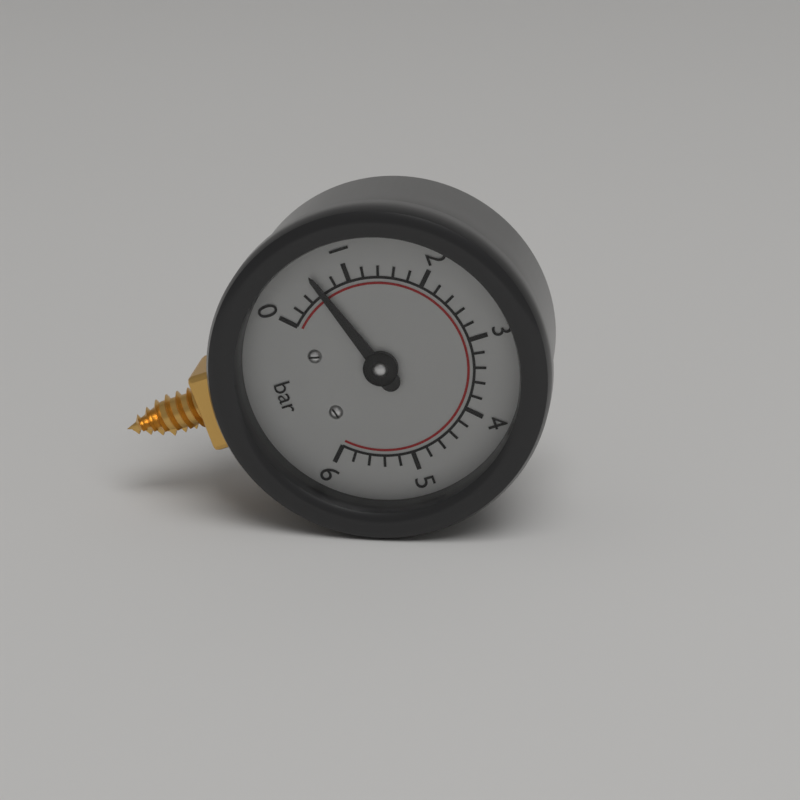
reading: 0.6 bar
